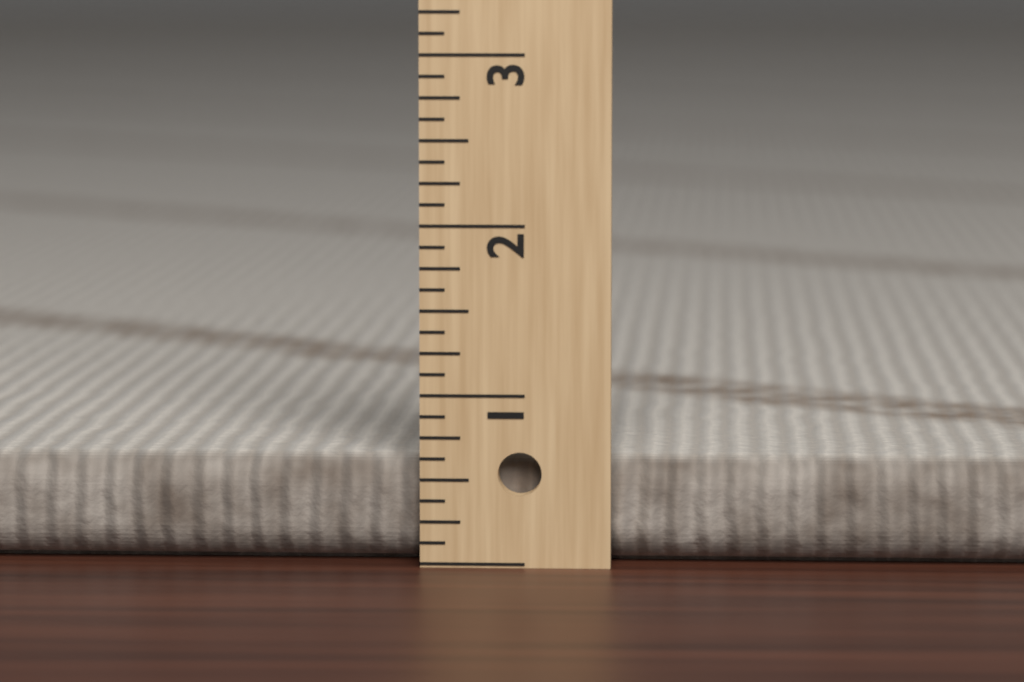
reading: 0.625 (no unit)
